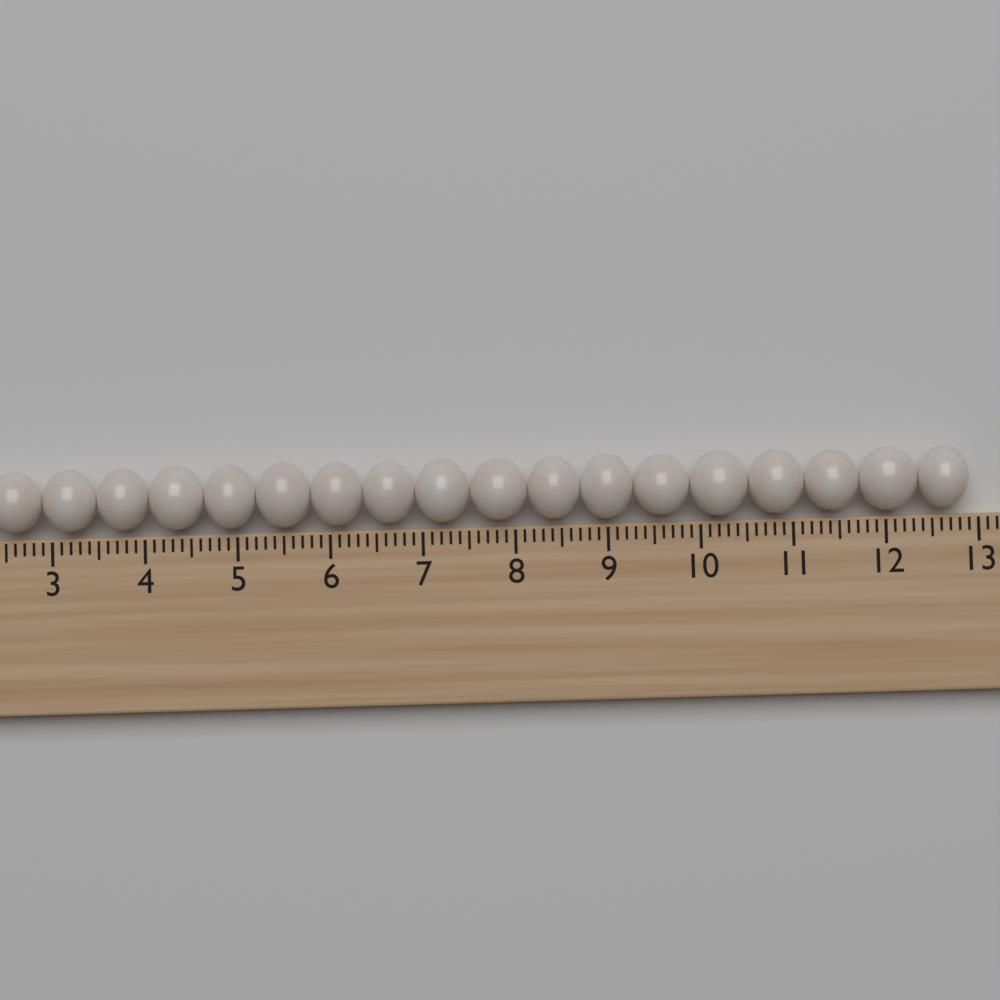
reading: 12.9 (no unit)
